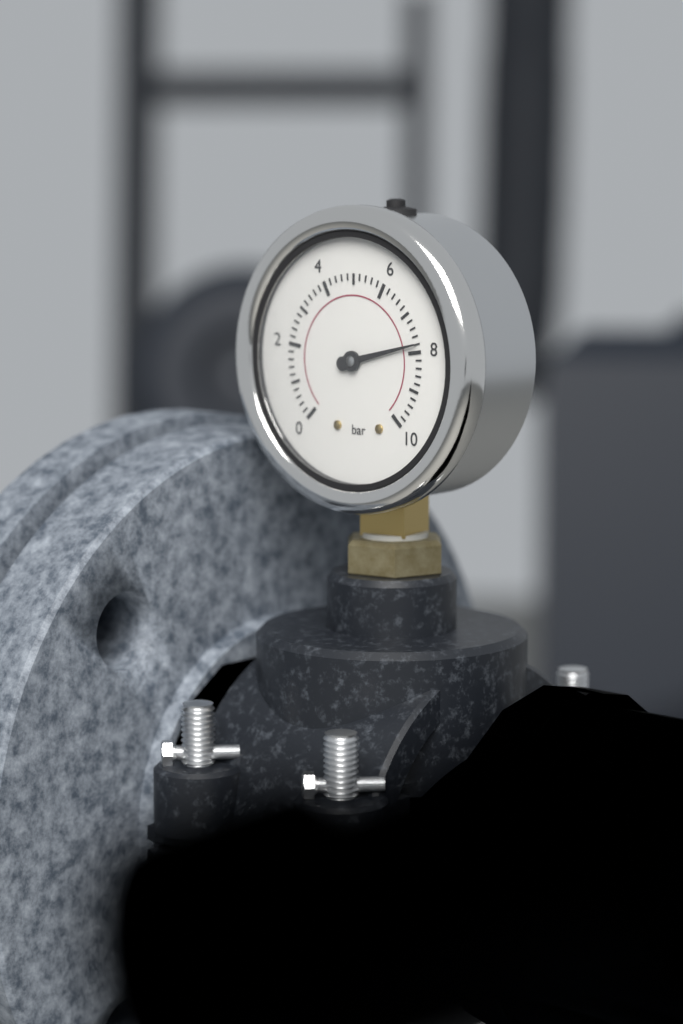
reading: 7.8 bar
